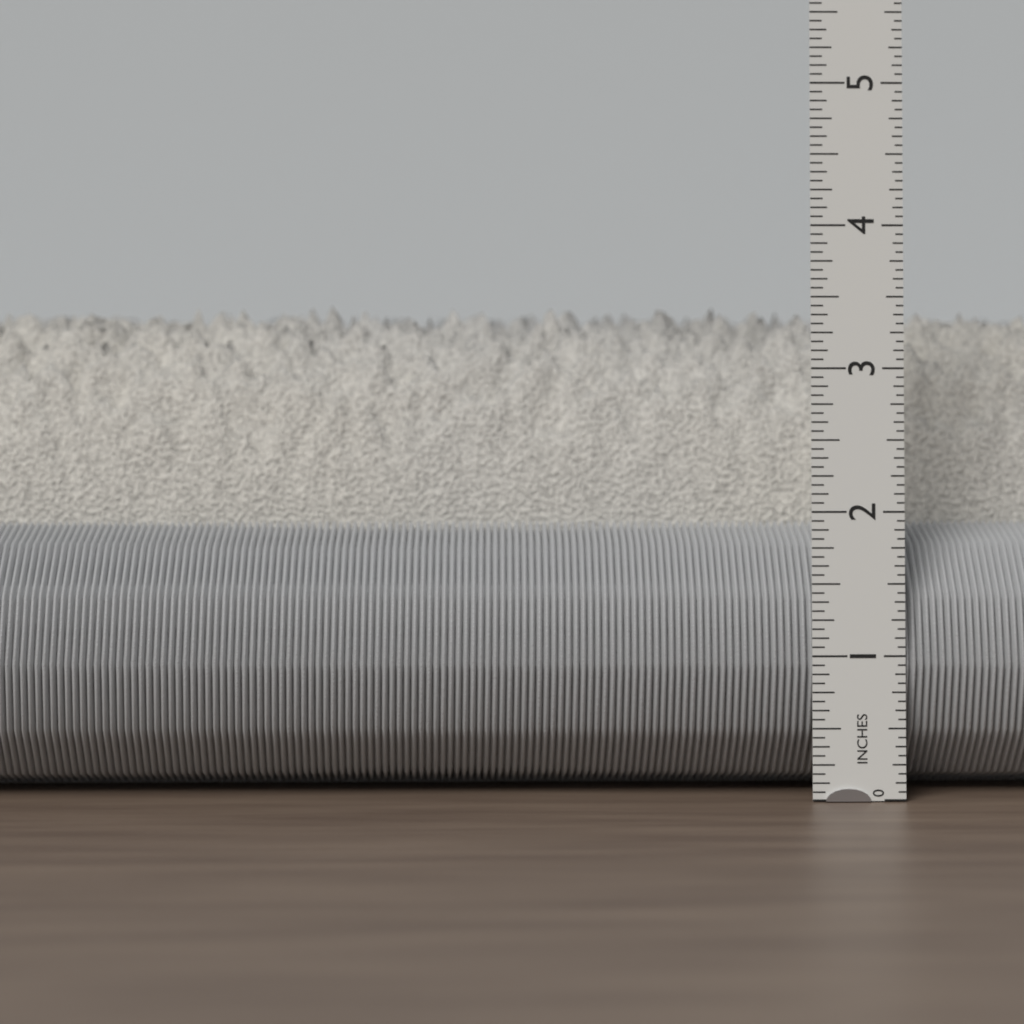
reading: 3.5000 in
